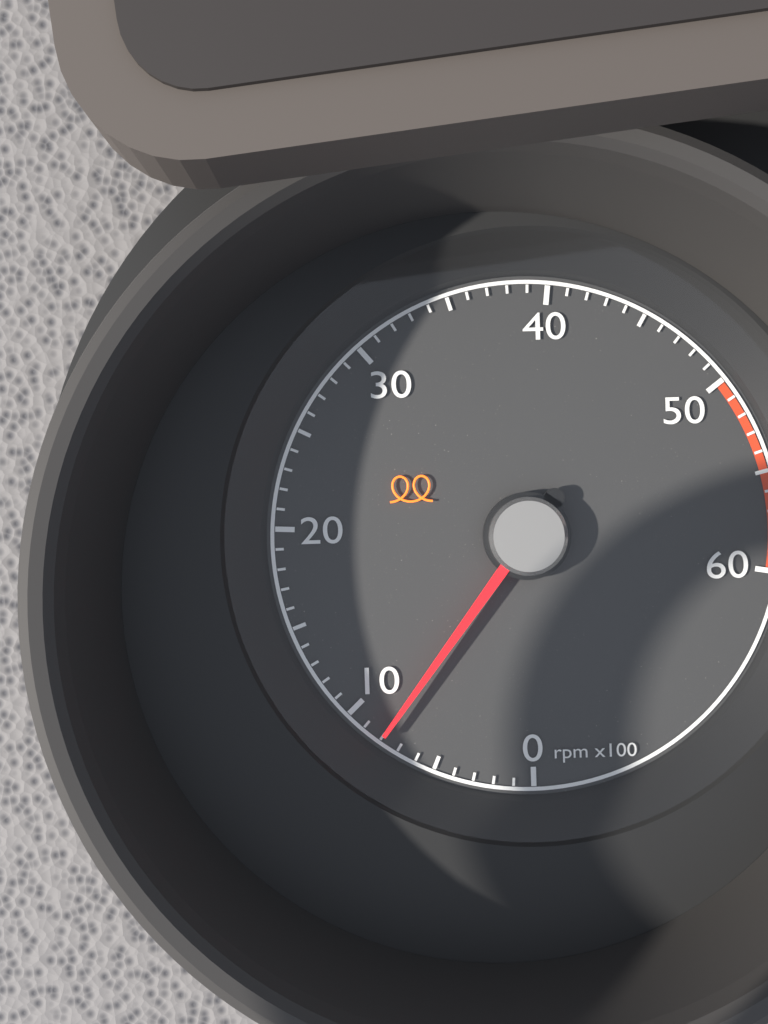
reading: 800 rpm
